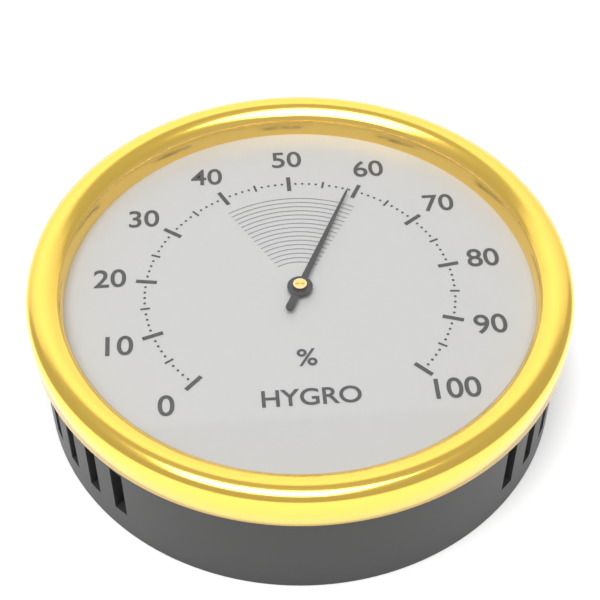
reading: 59 %
